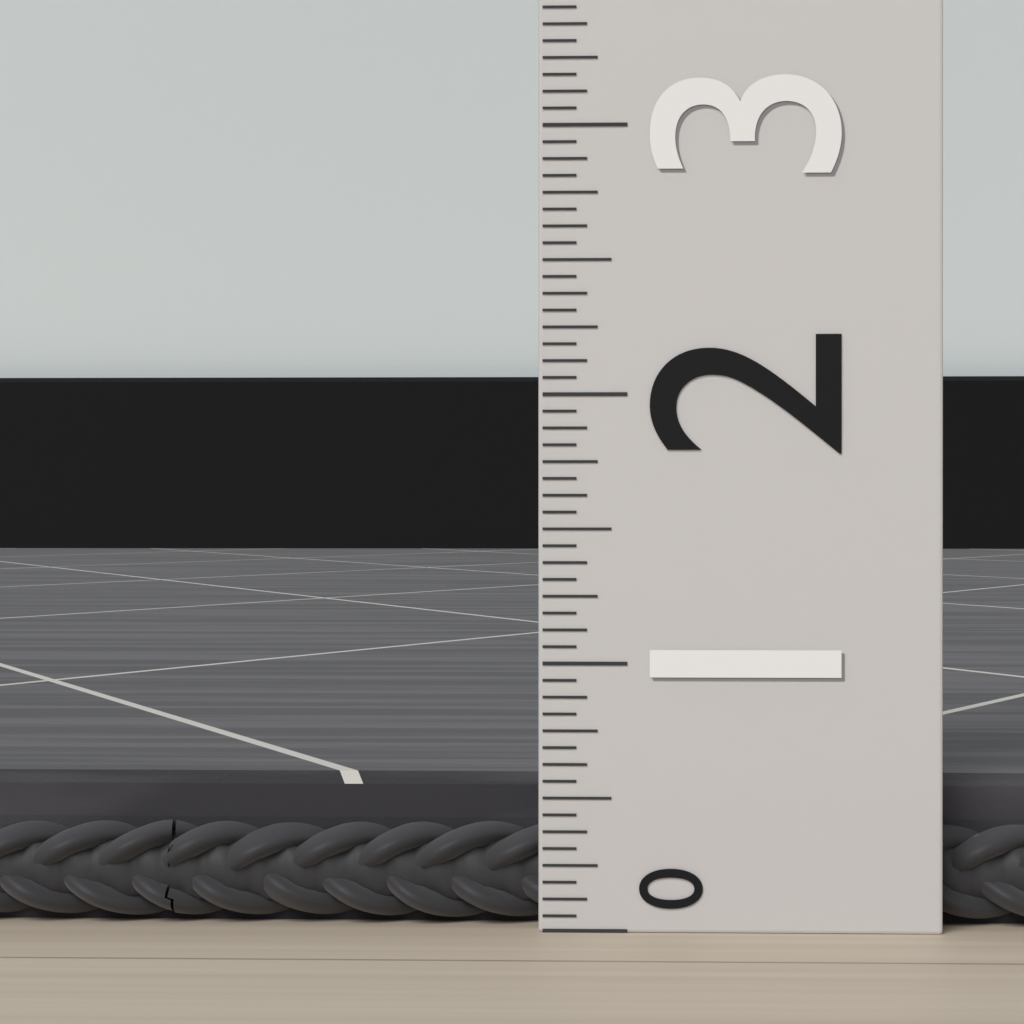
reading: 0.5625 (no unit)
